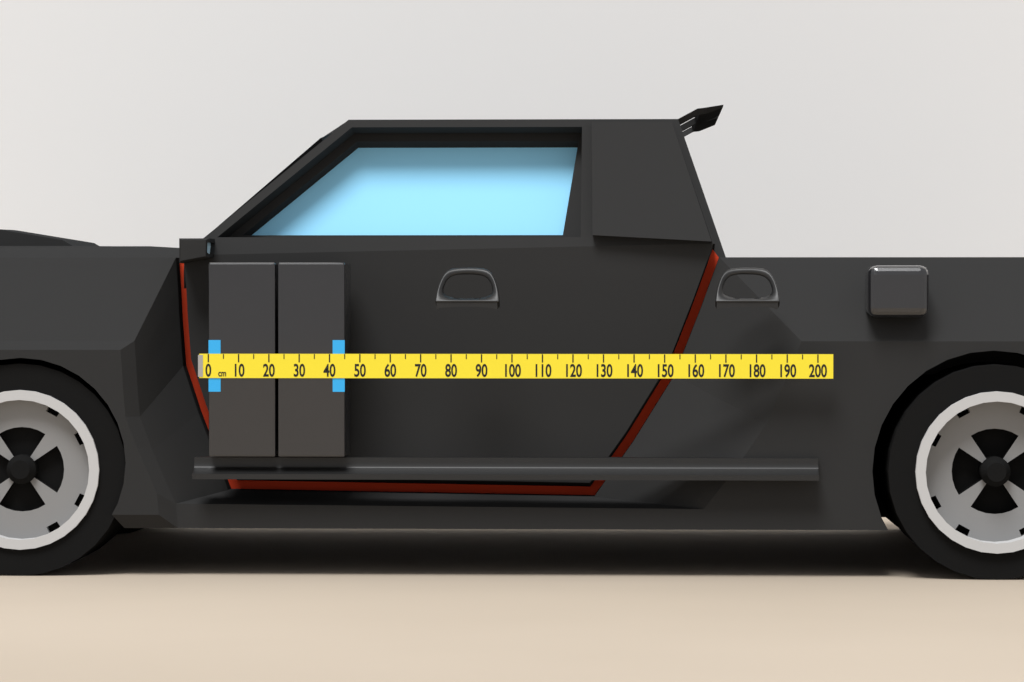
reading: 45 cm
